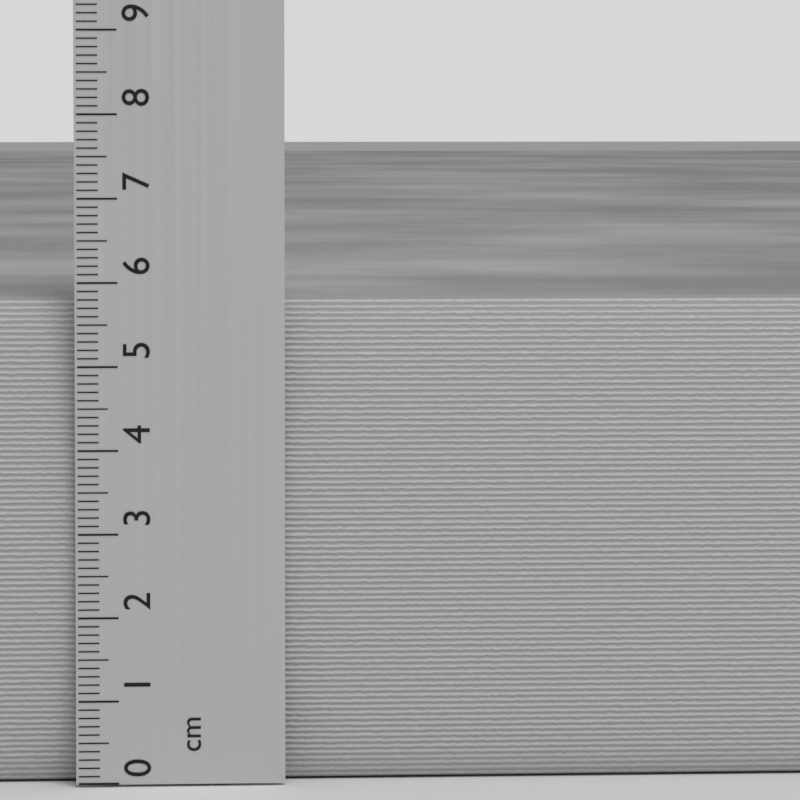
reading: 5.8 cm
